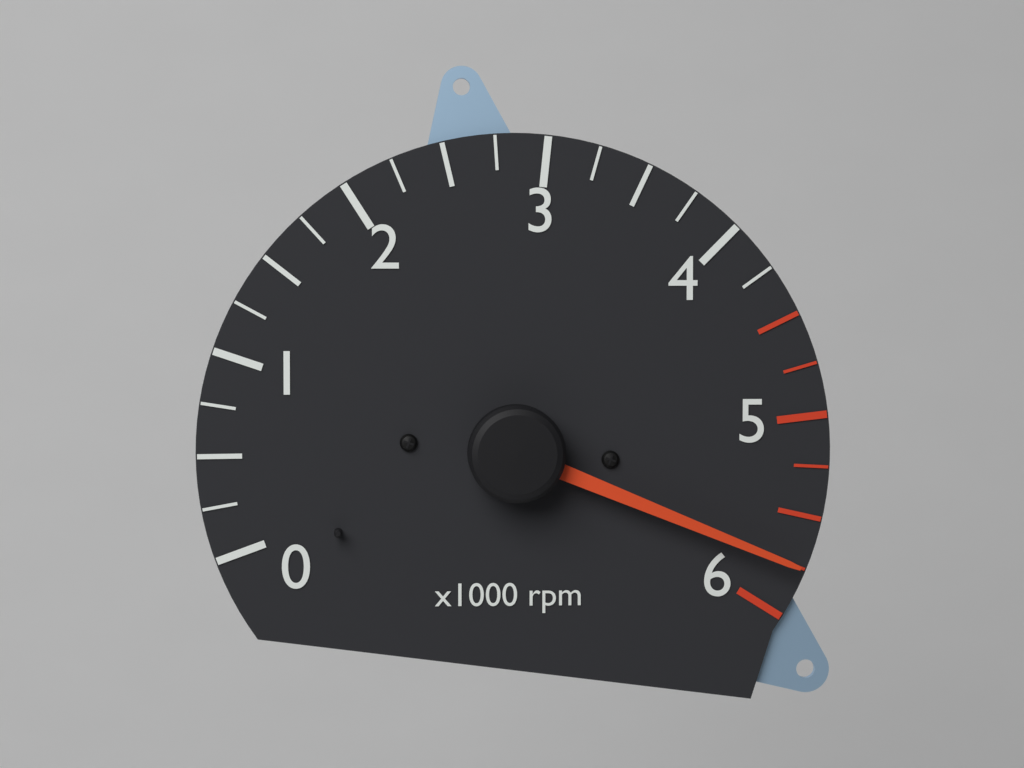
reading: 5750 rpm
